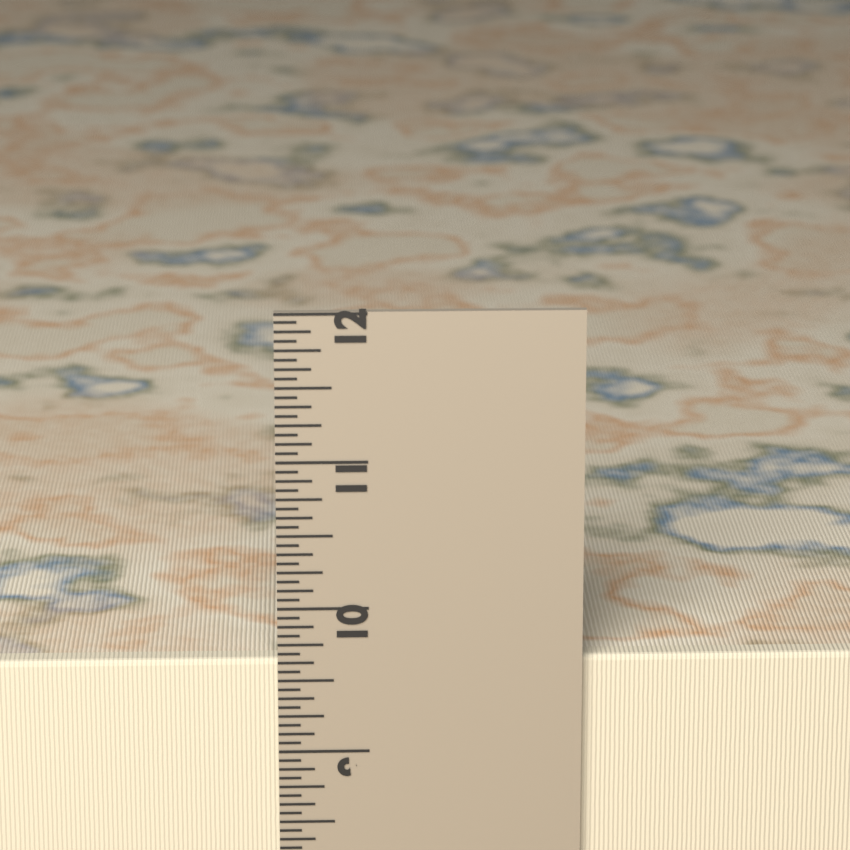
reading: 9.6250 in
